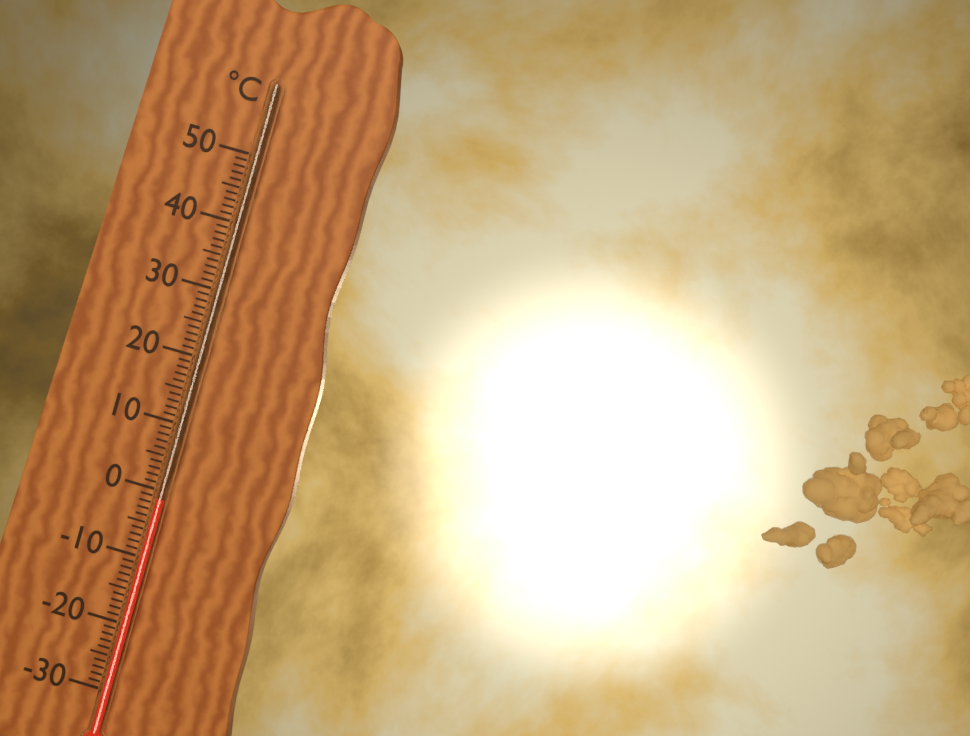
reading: -1 °C
